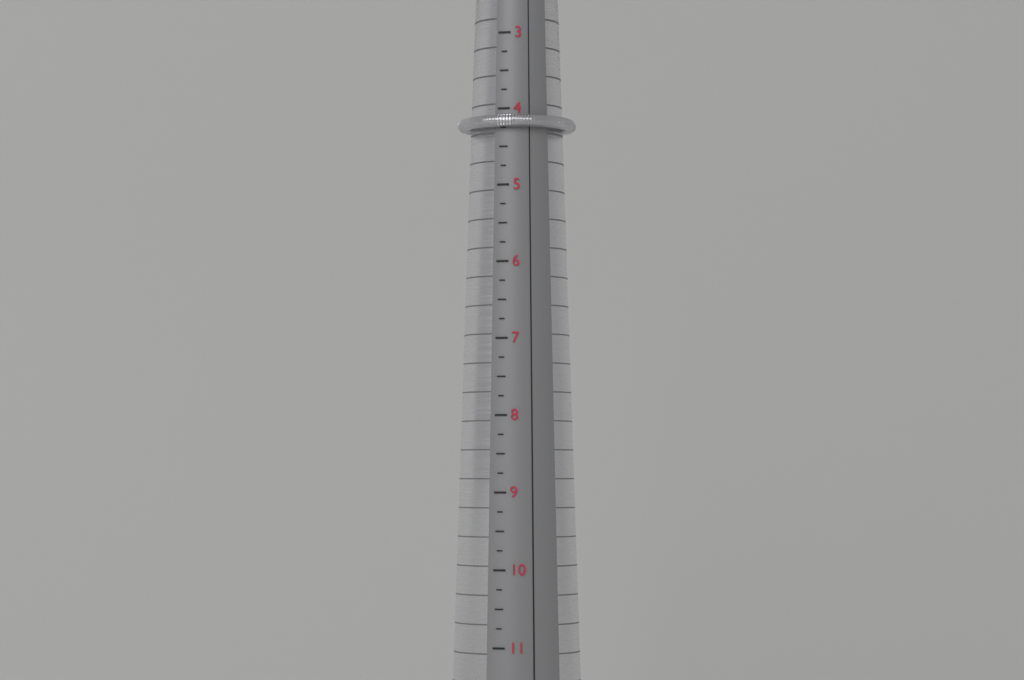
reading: 4.25 (no unit)
